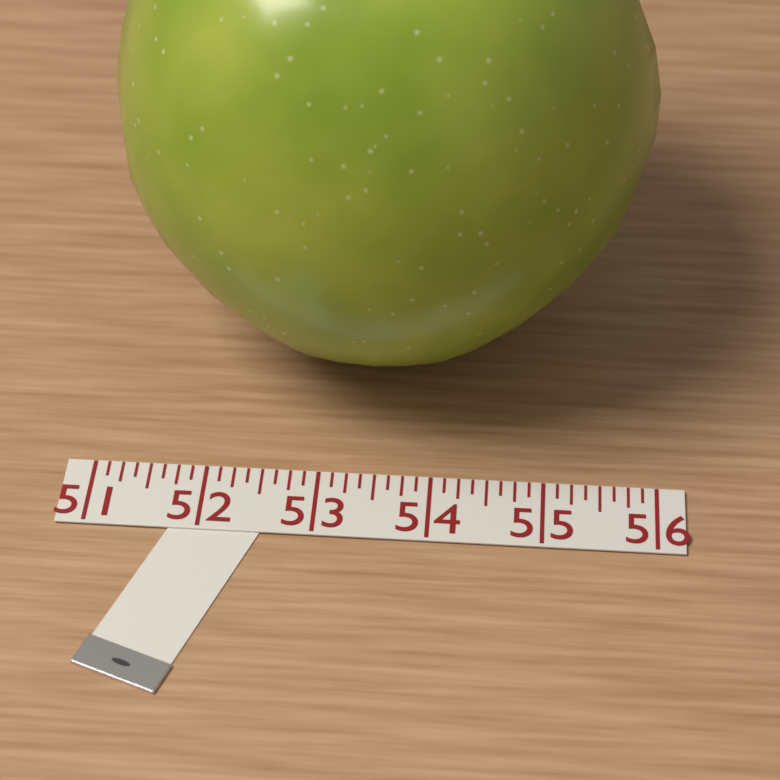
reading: 55.875 (no unit)
